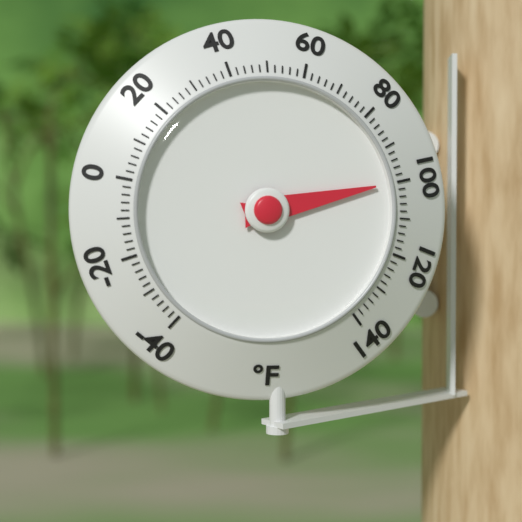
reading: 100 °F
